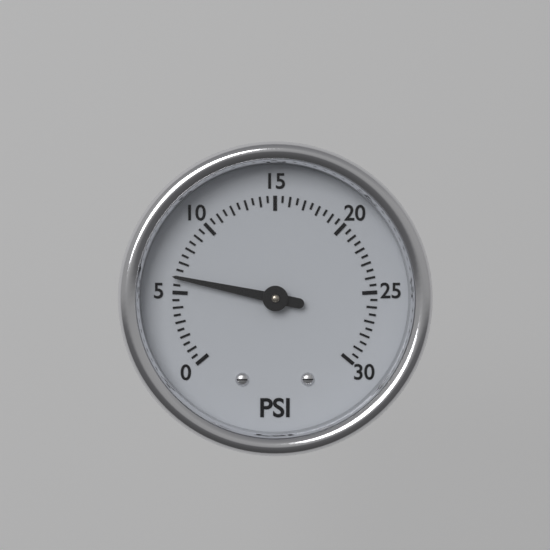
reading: 6.0 psi
